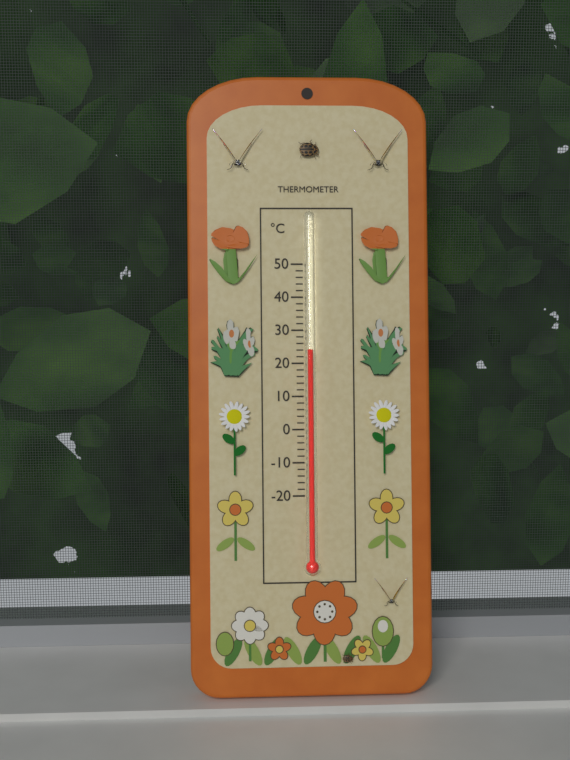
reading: 24 °C
